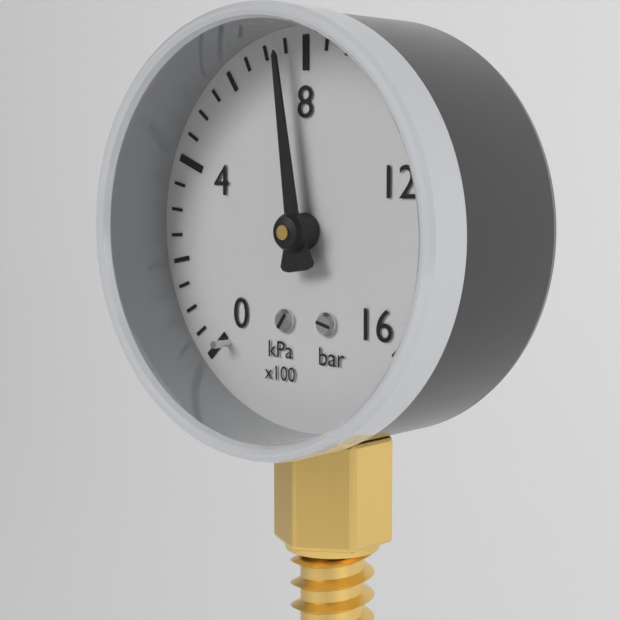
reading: 750 kPa
